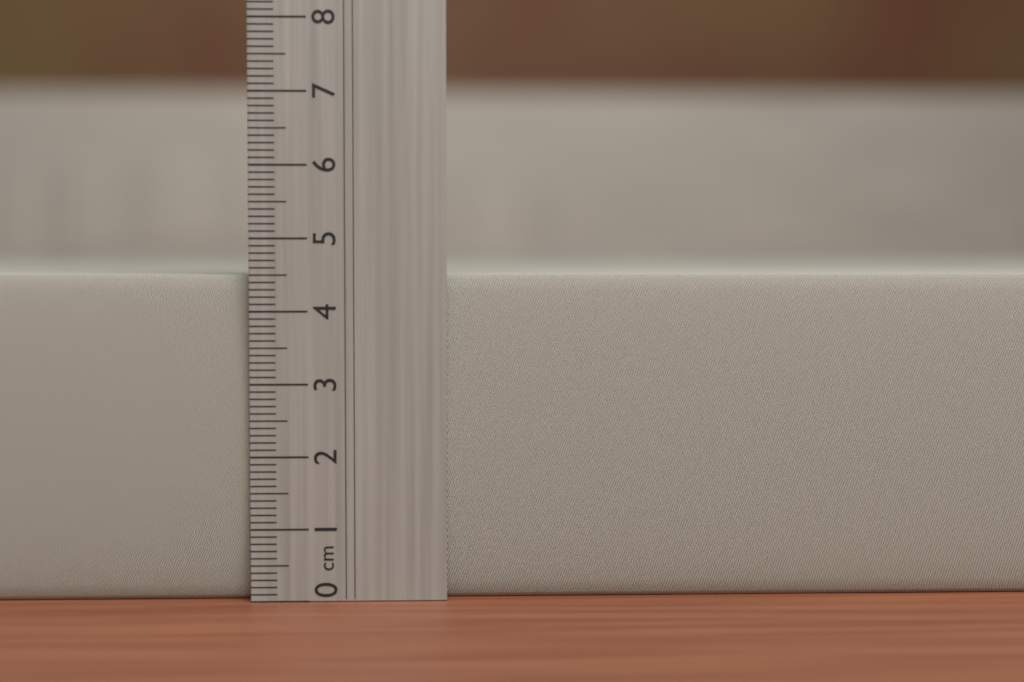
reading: 4.5 cm
